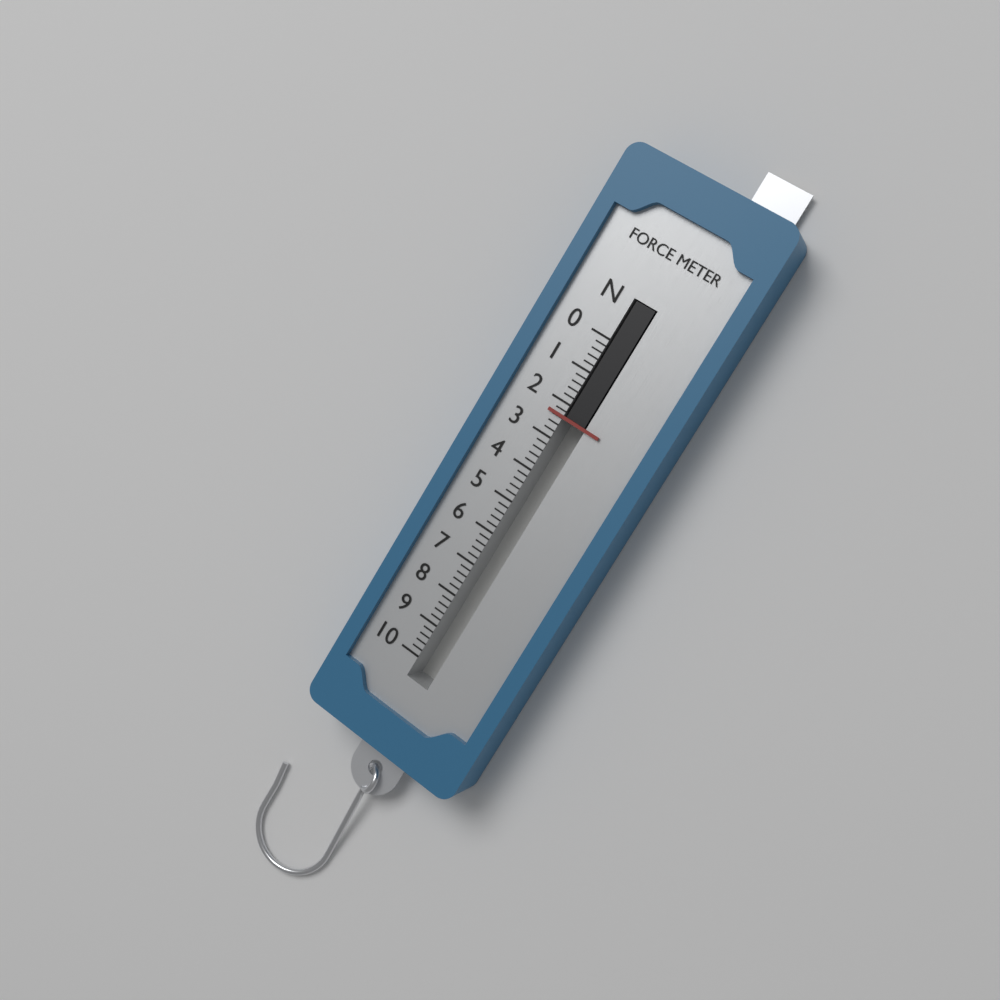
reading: 2.4 N
